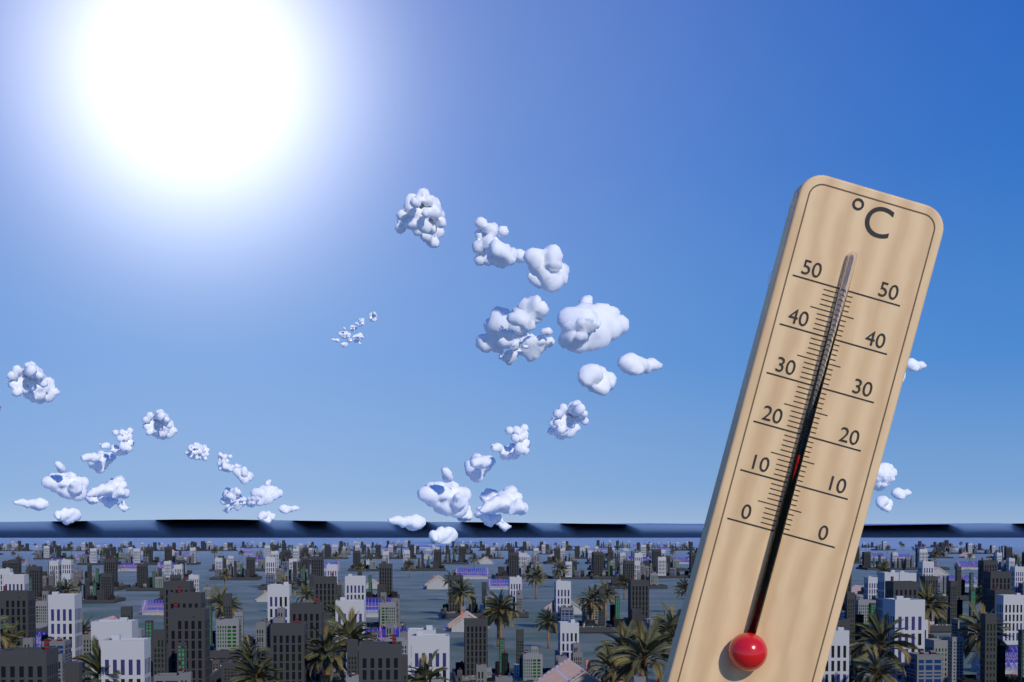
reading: 16 °C
